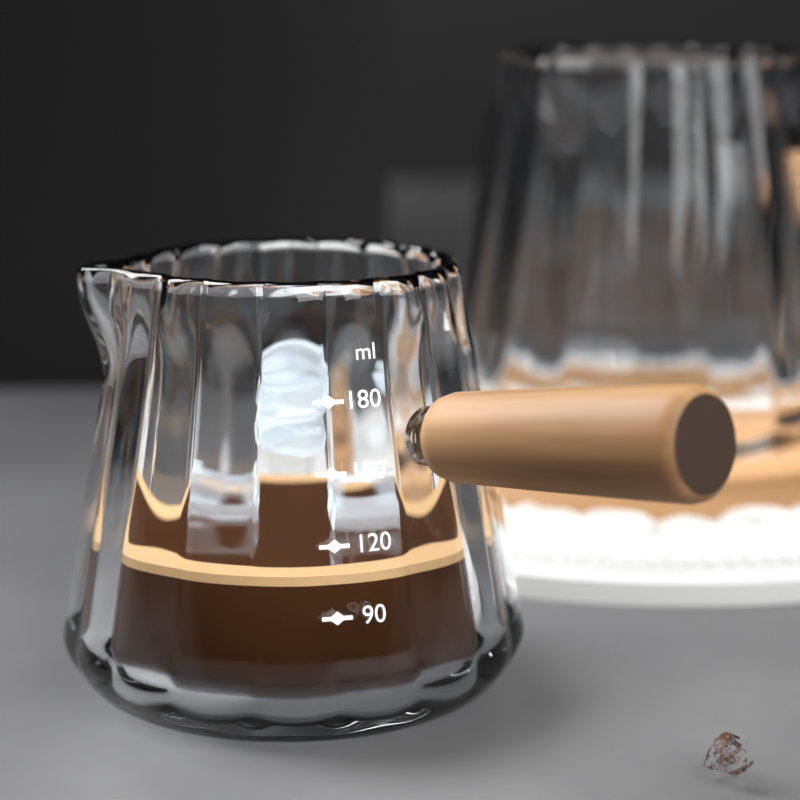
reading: 105 ml
